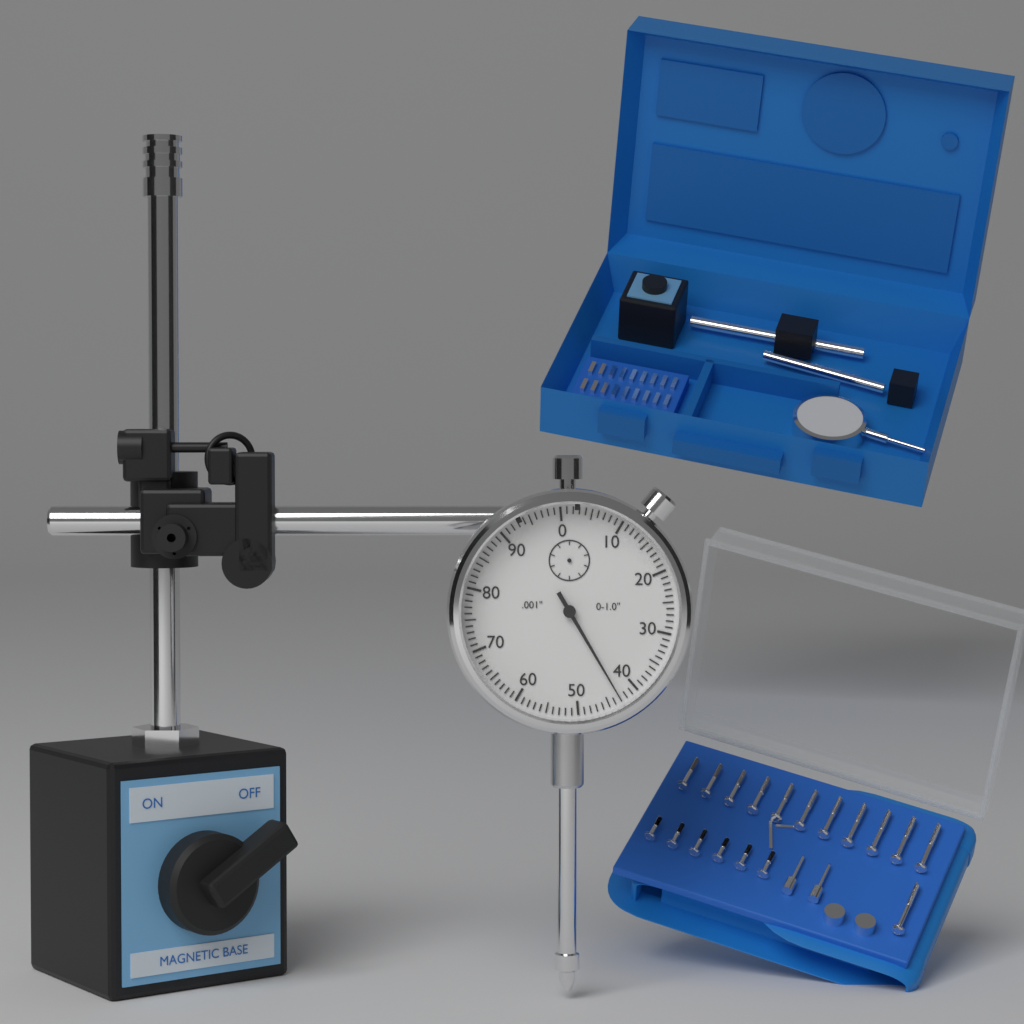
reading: 0.043 in
